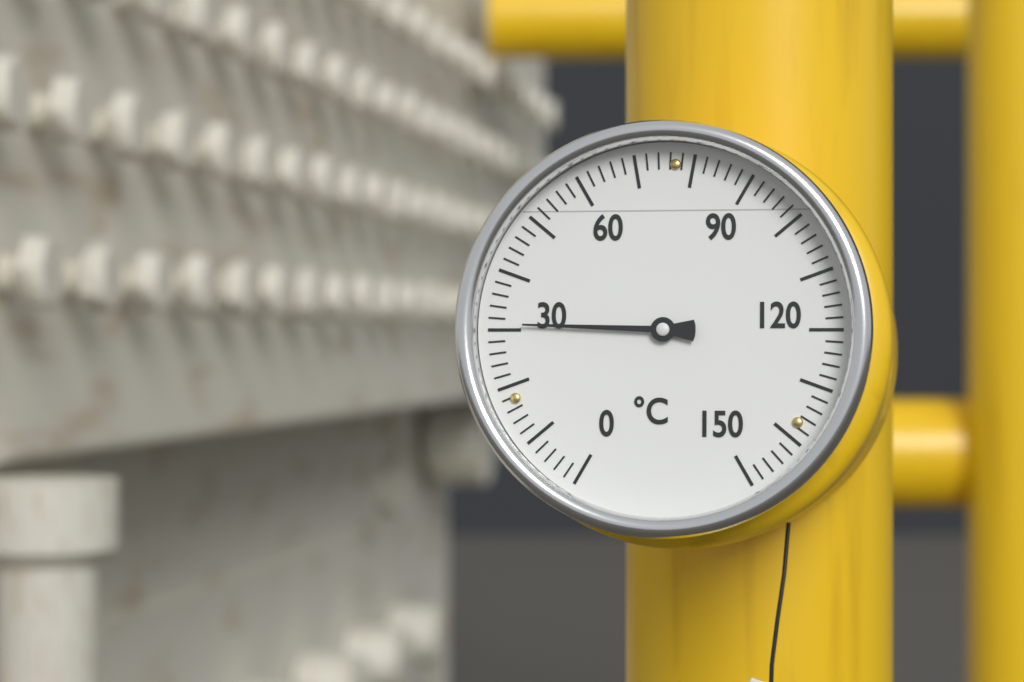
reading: 31 °C
